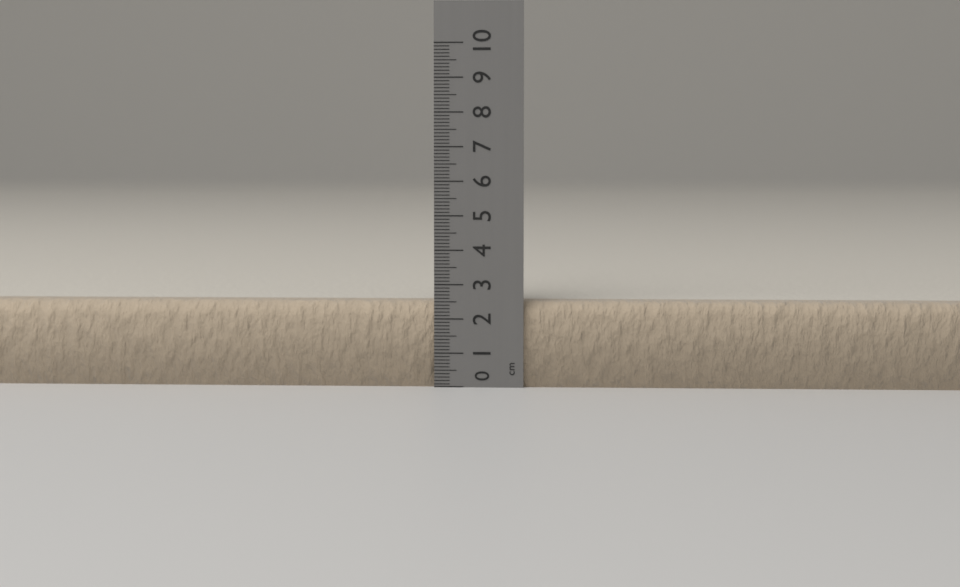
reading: 2.5 cm
